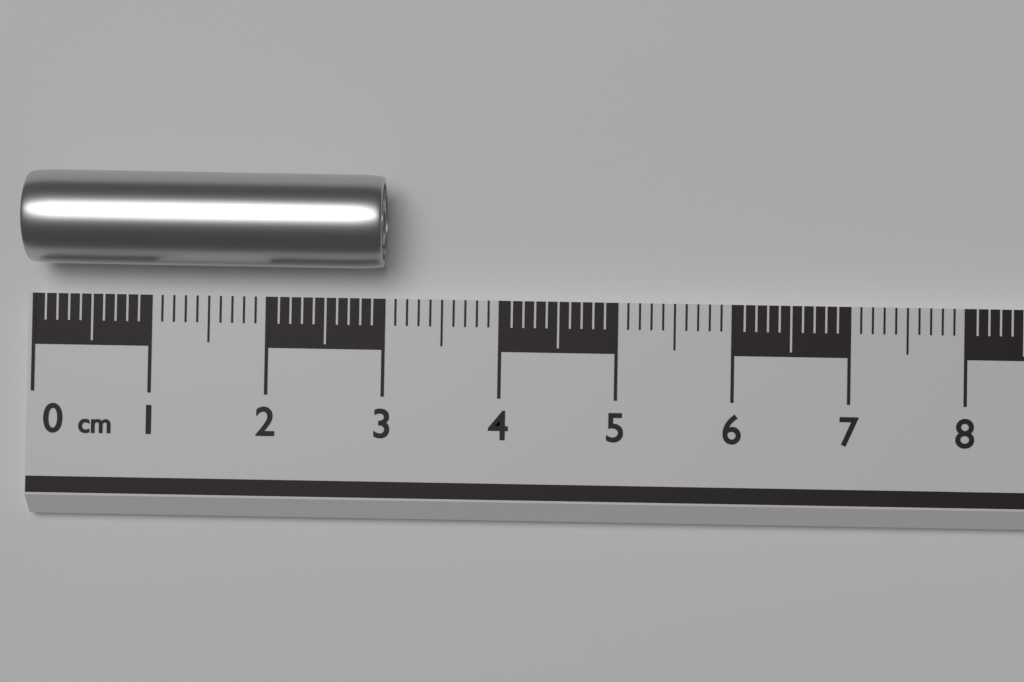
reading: 3.0 cm
